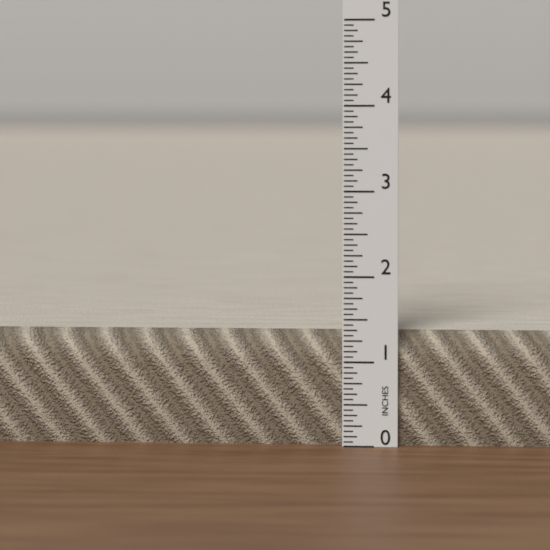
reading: 1.3125 in
